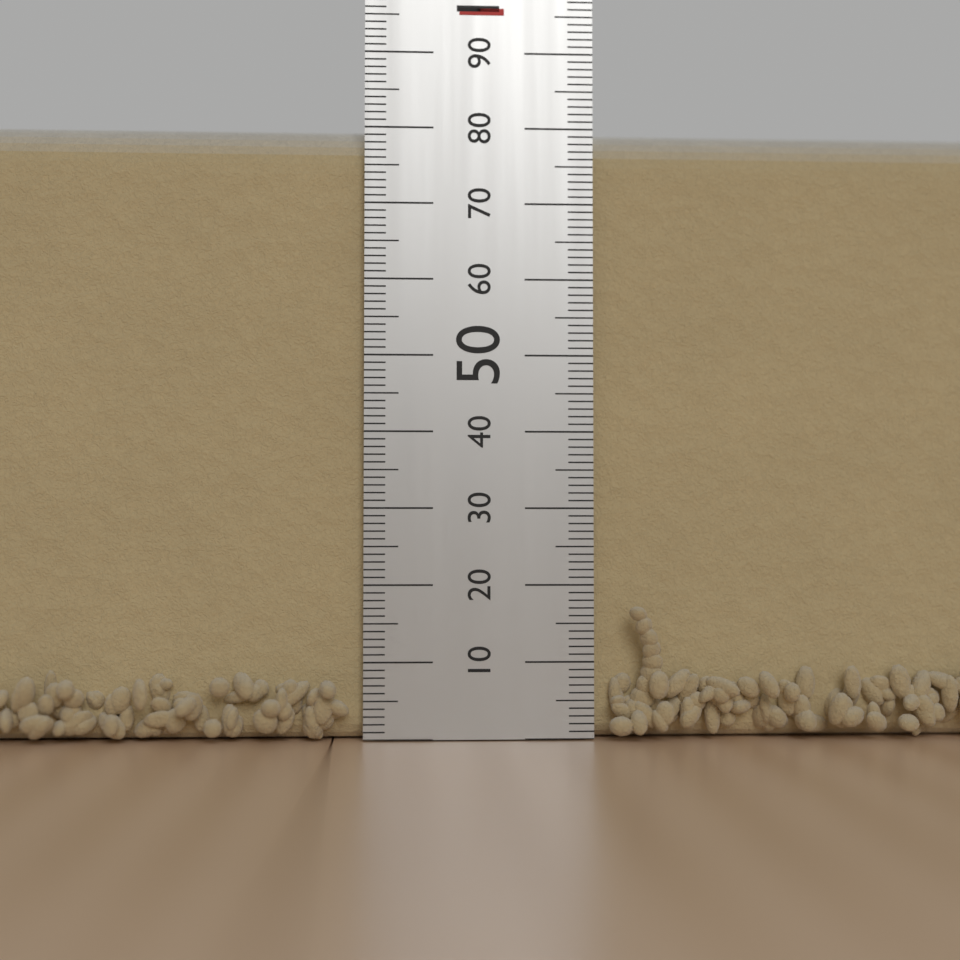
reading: 81 mm
